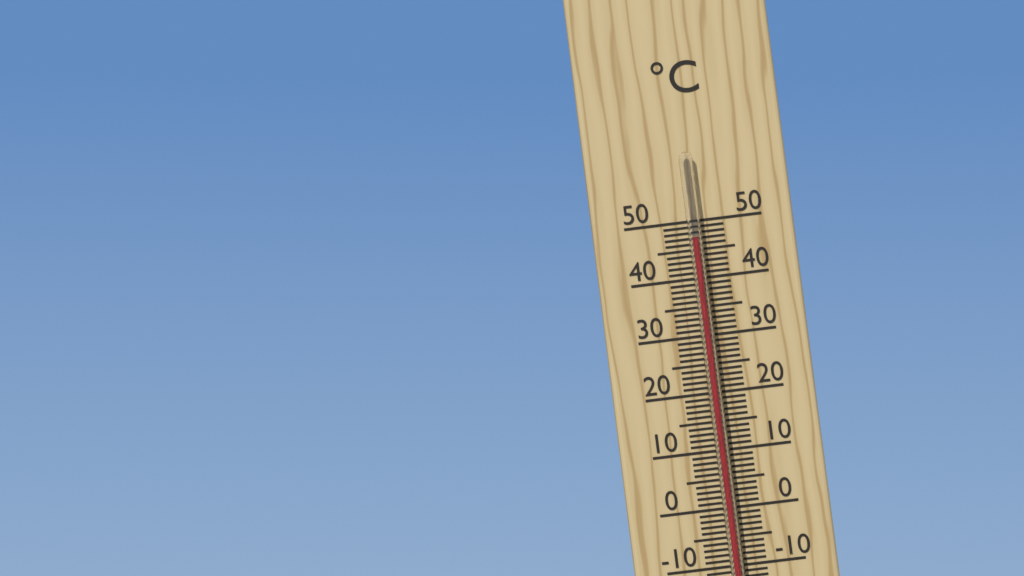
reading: 47 °C
